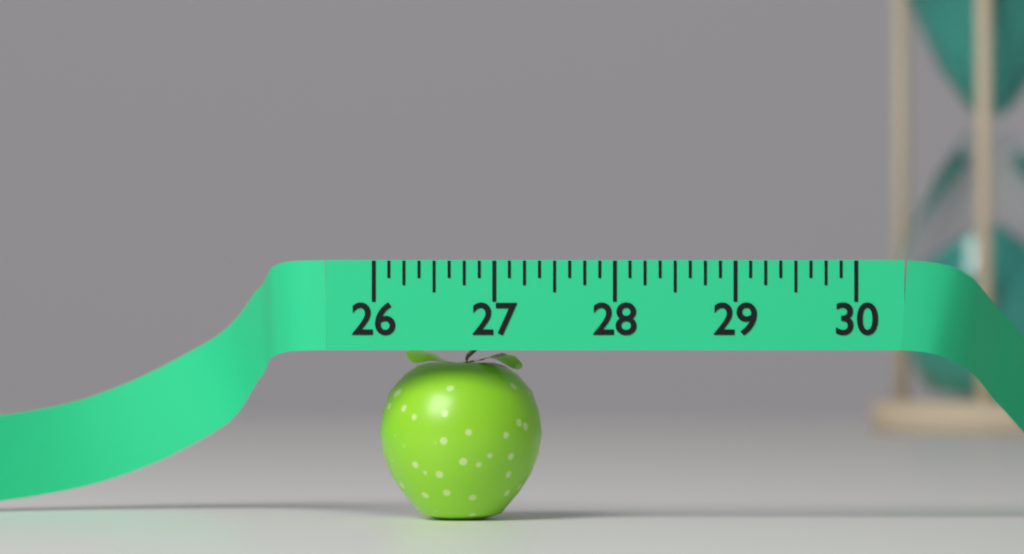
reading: 27.375 (no unit)
